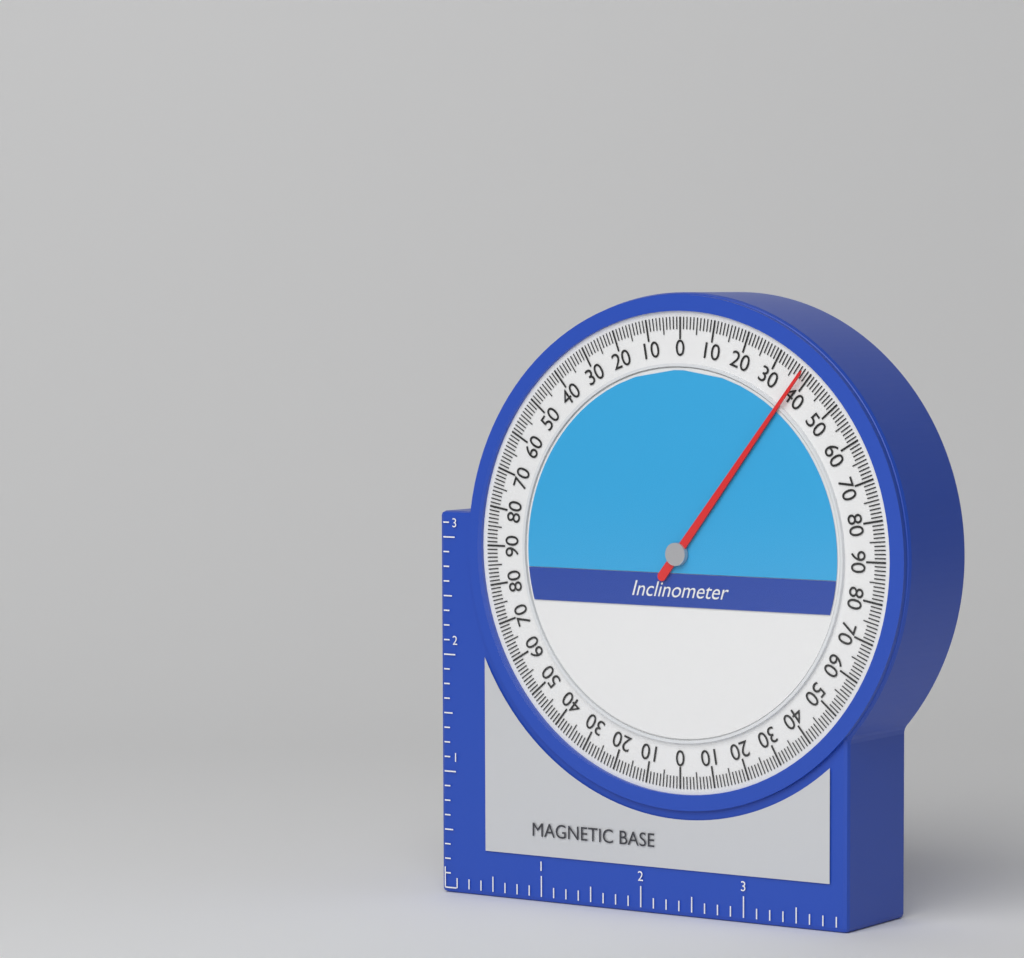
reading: 38 (no unit)
